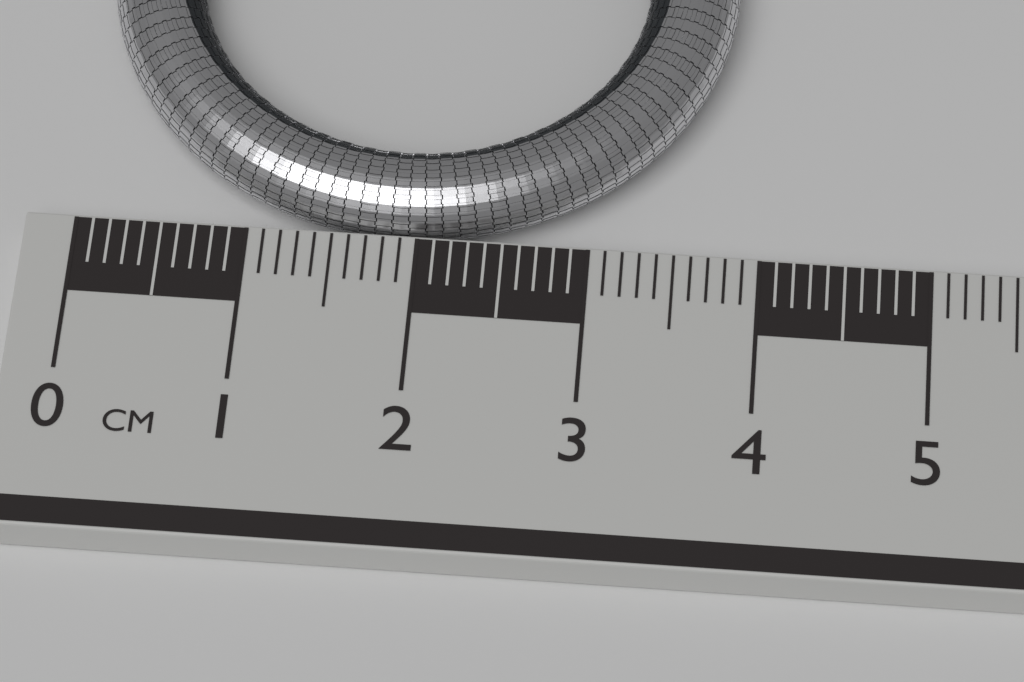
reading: 3.8 cm
